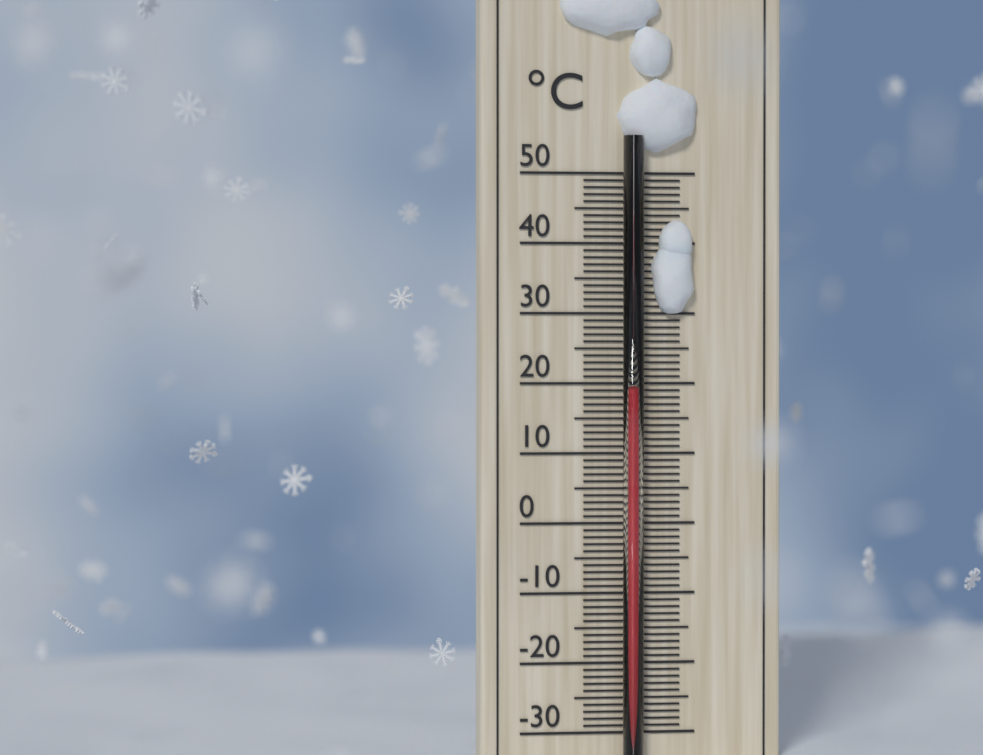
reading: 19 °C
